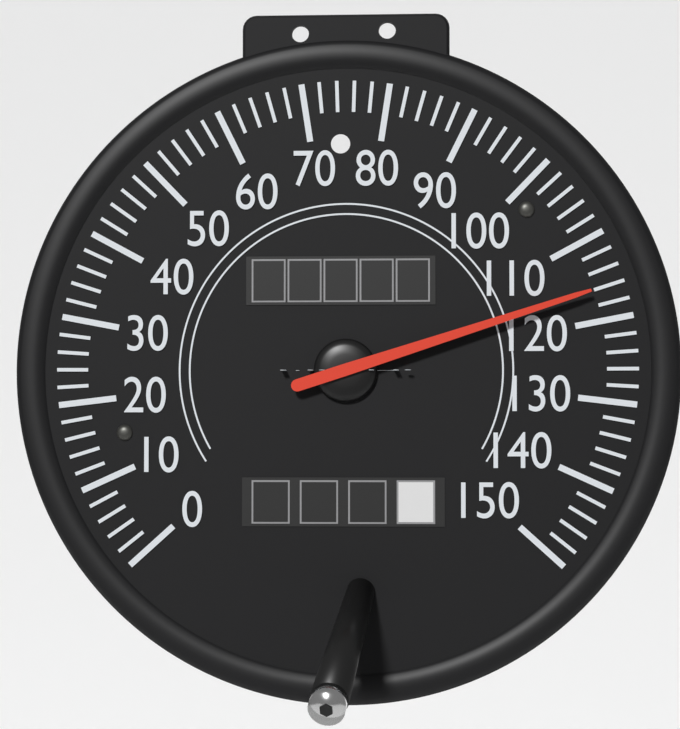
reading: 116 mph
